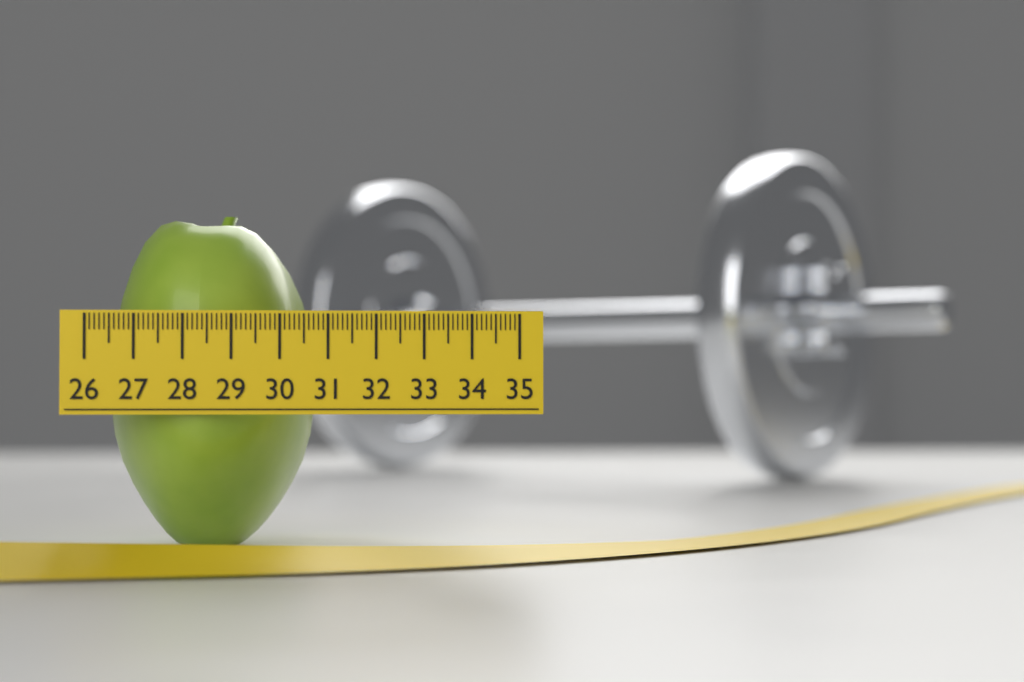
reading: 30.6 (no unit)
